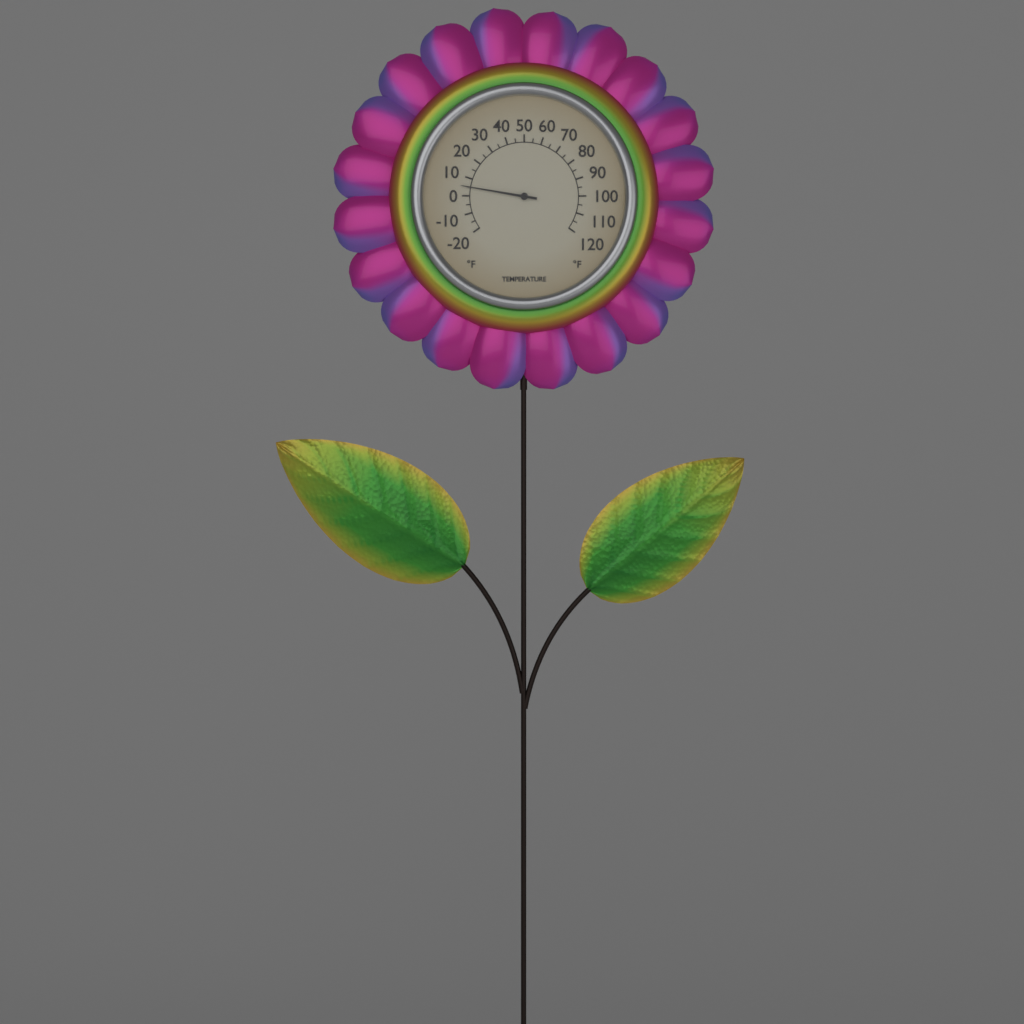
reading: 5 °F
